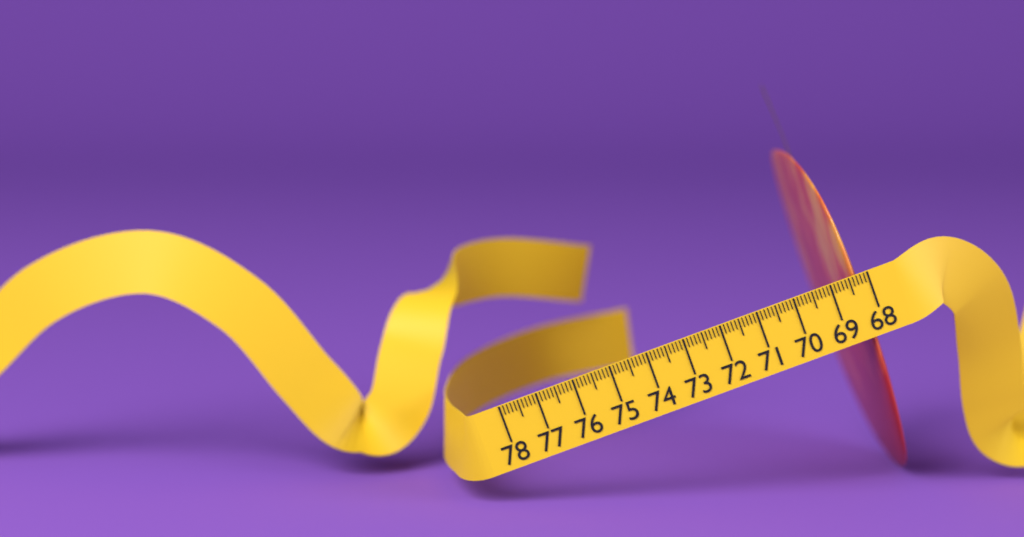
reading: 68.6 cm
